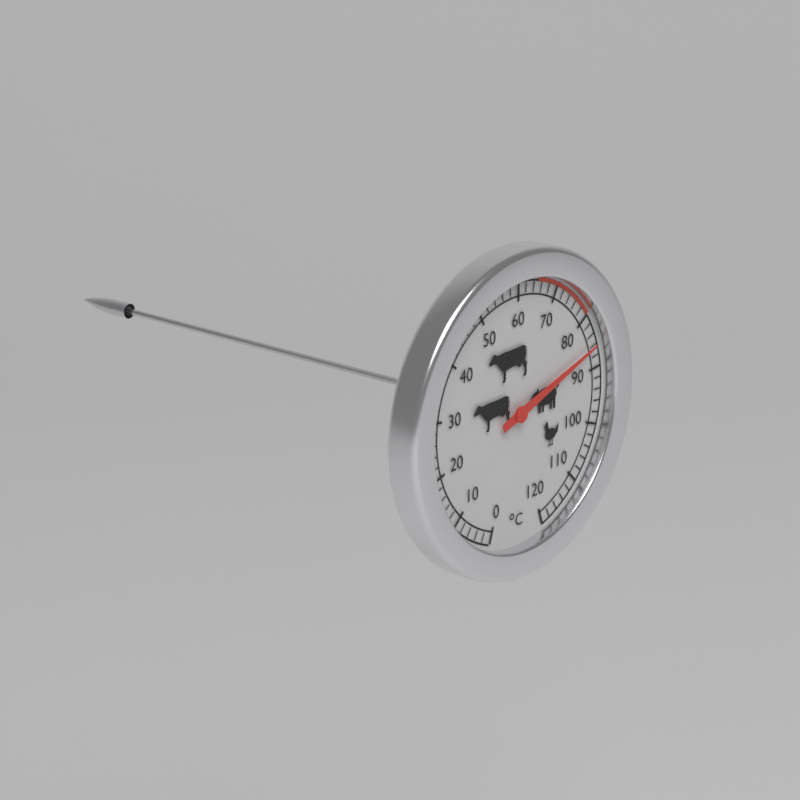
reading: 86 °C
